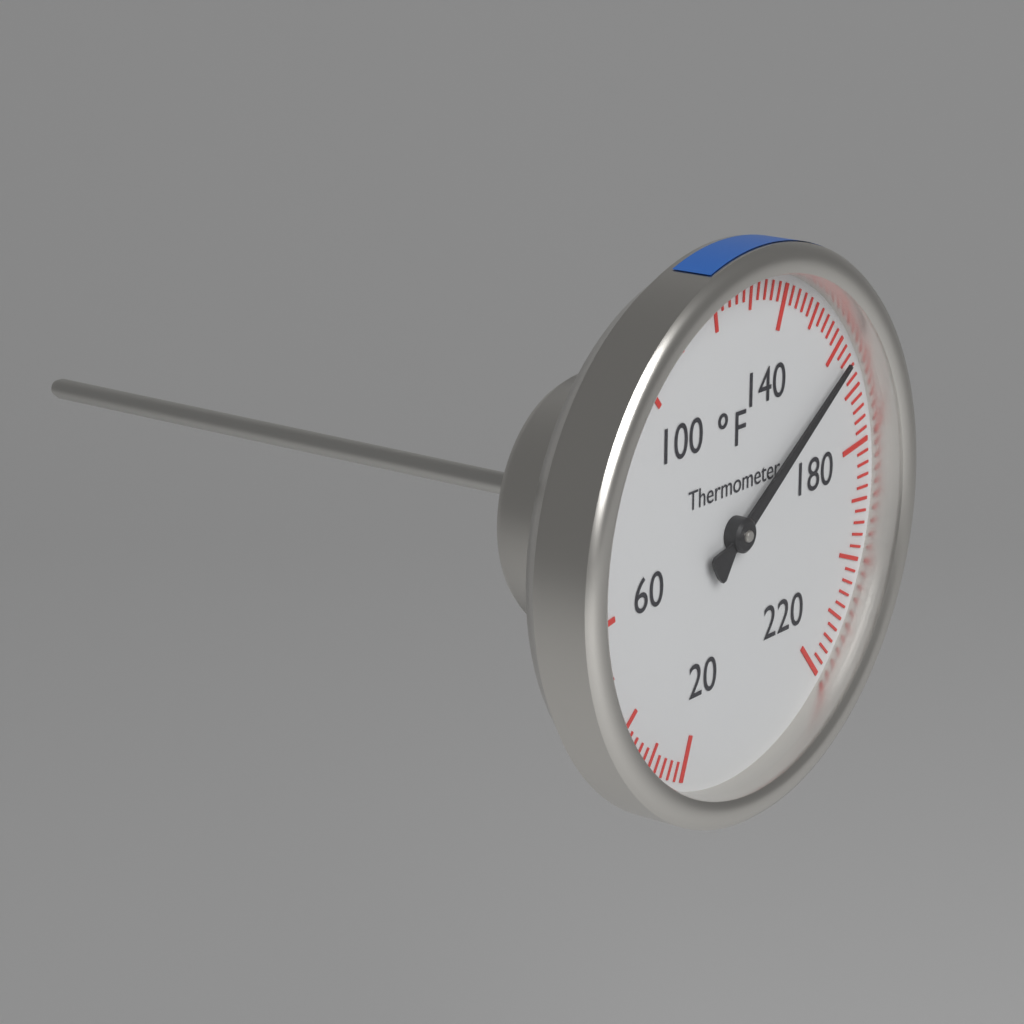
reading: 164 °F
